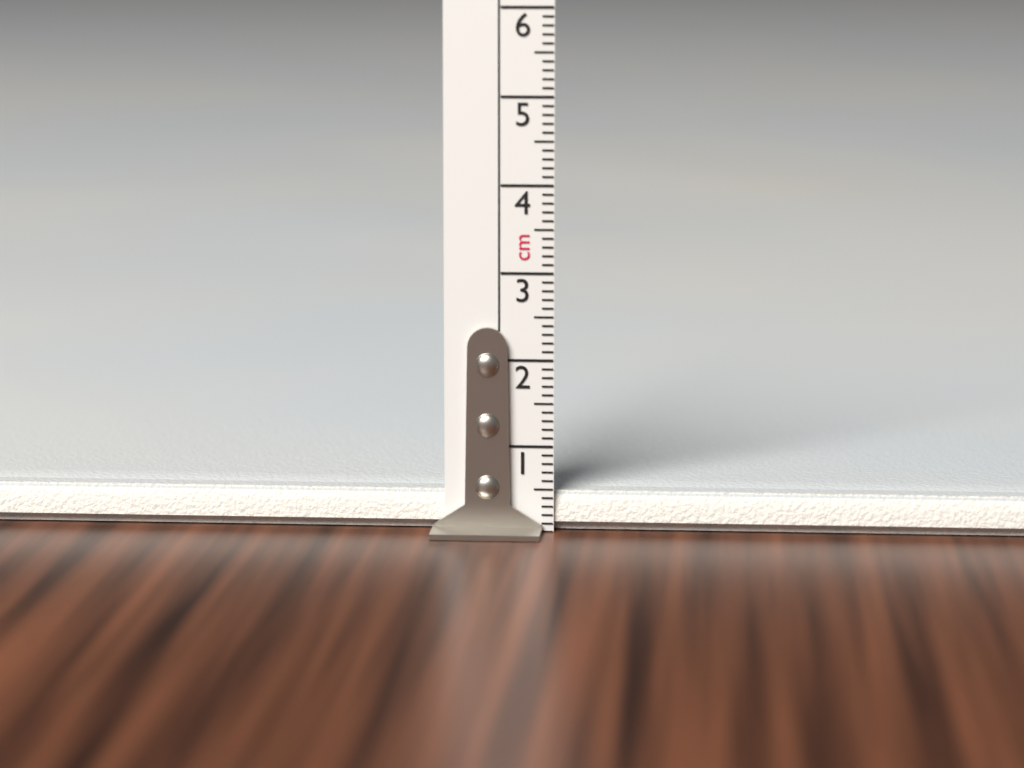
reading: 0.5 cm
